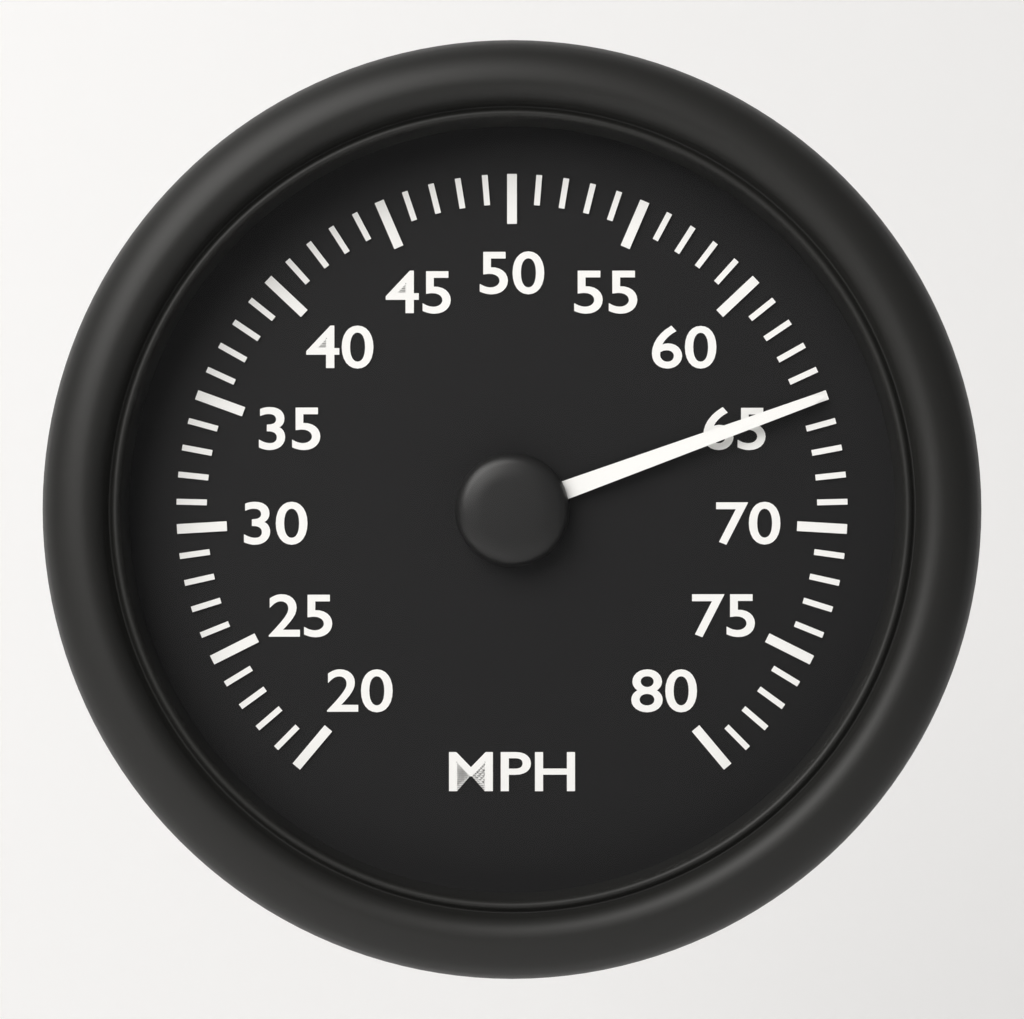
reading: 65 MPH
